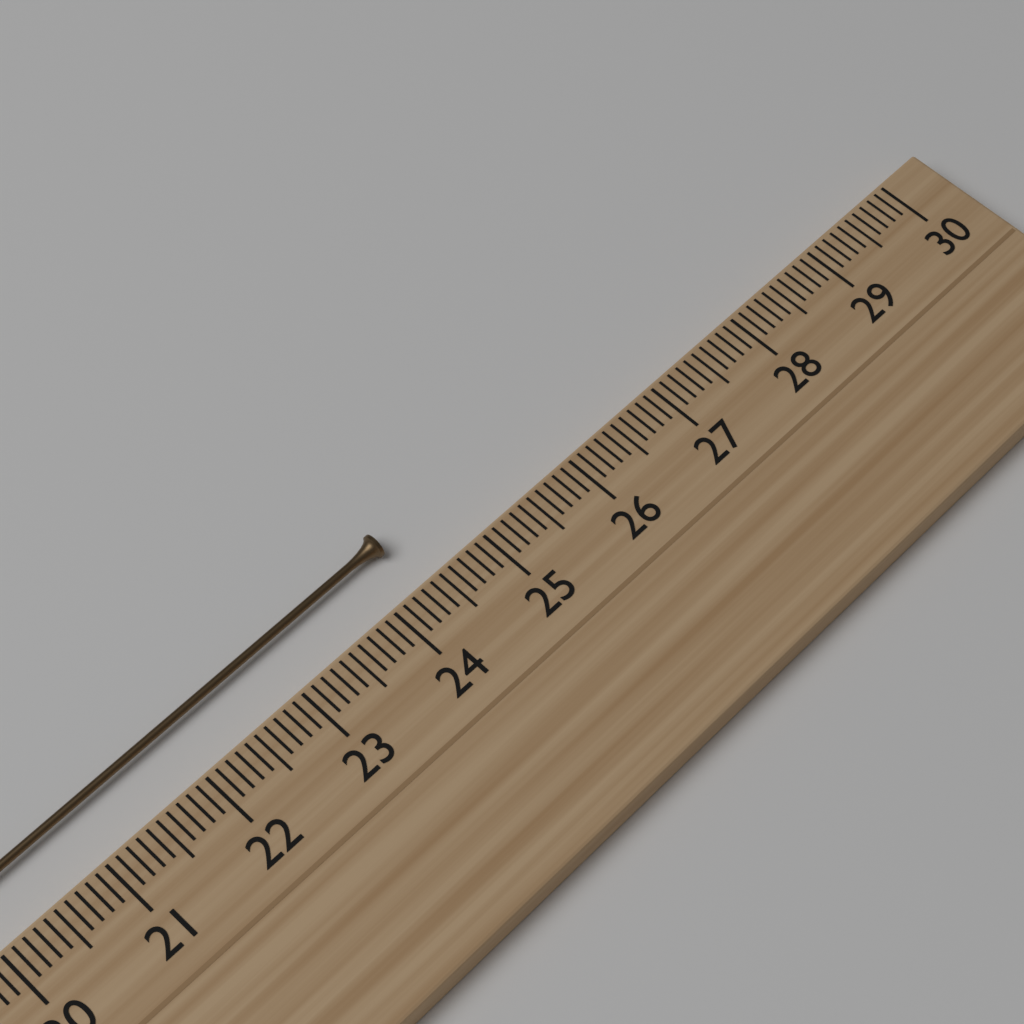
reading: 24.4 cm
